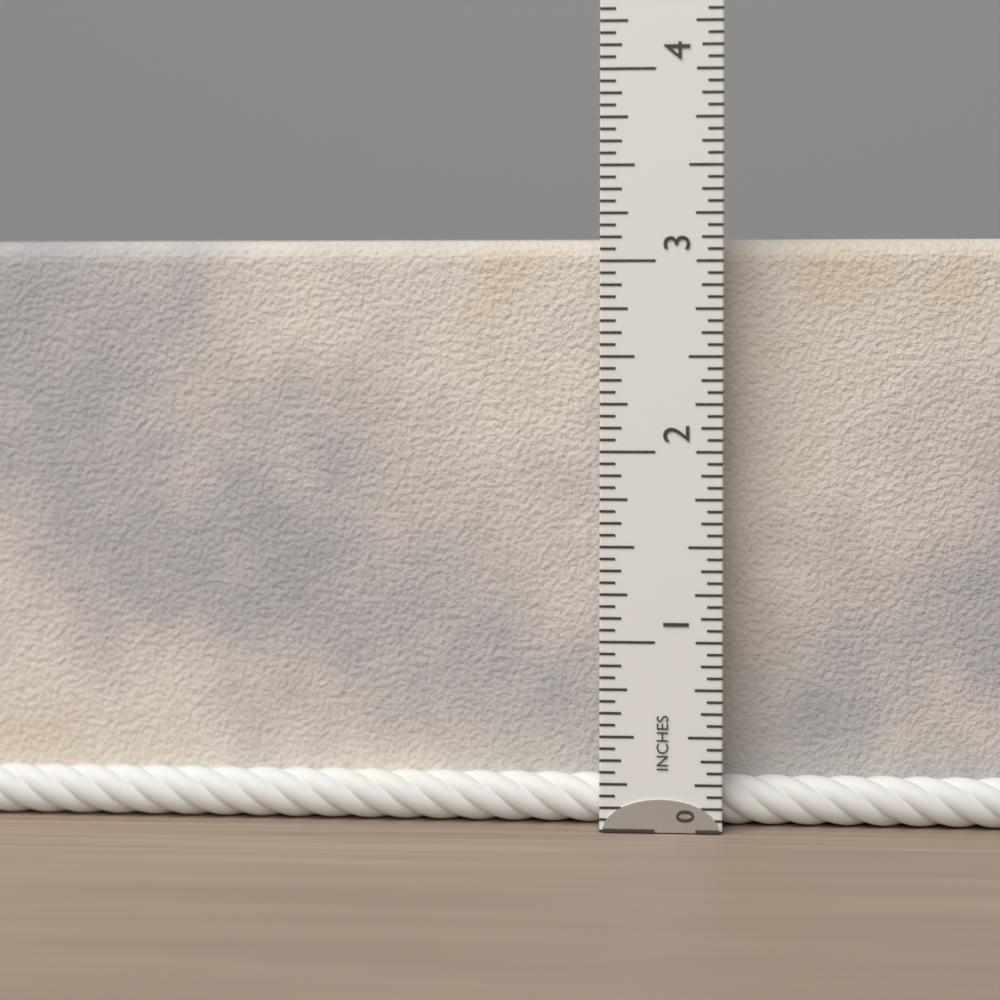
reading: 3.1250 in
